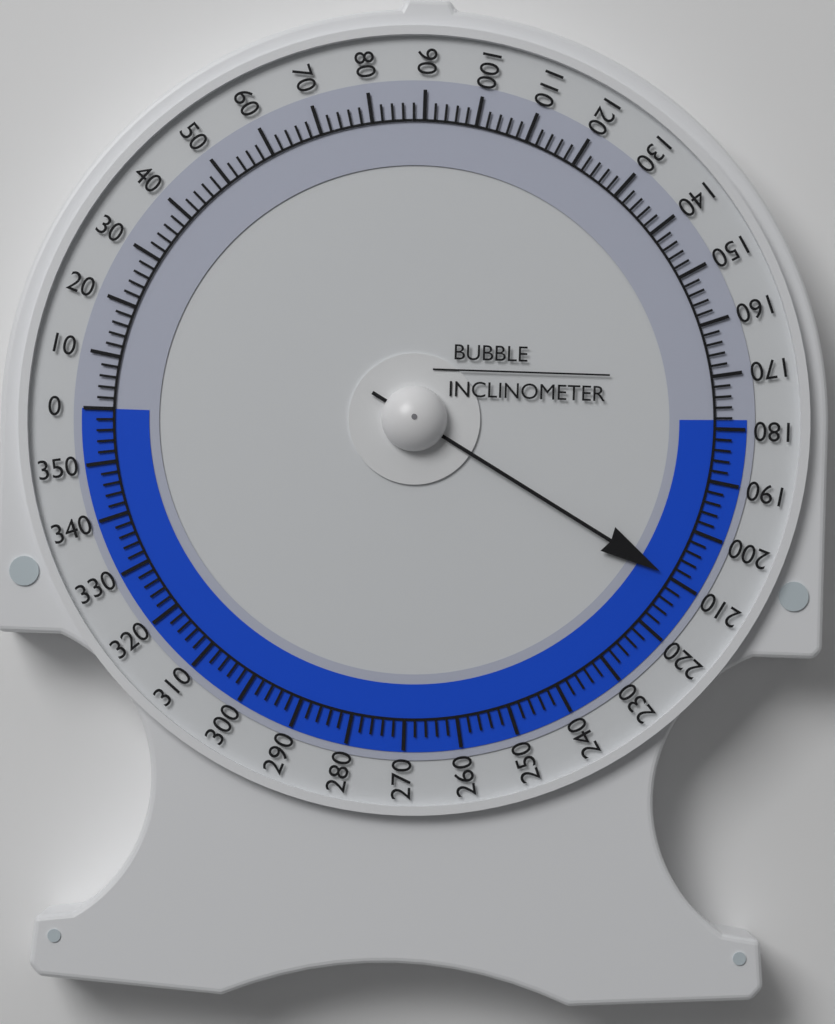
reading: 210 (no unit)
